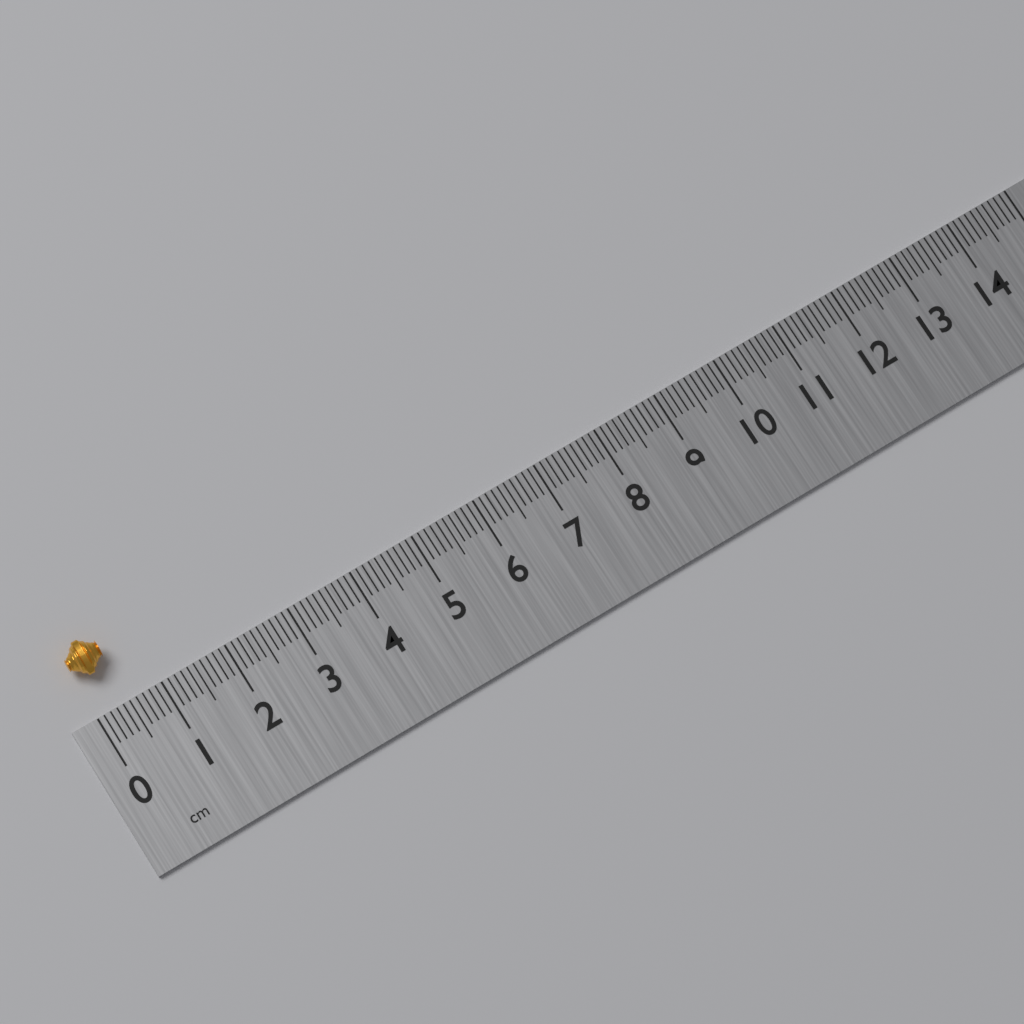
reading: 0.5 cm
